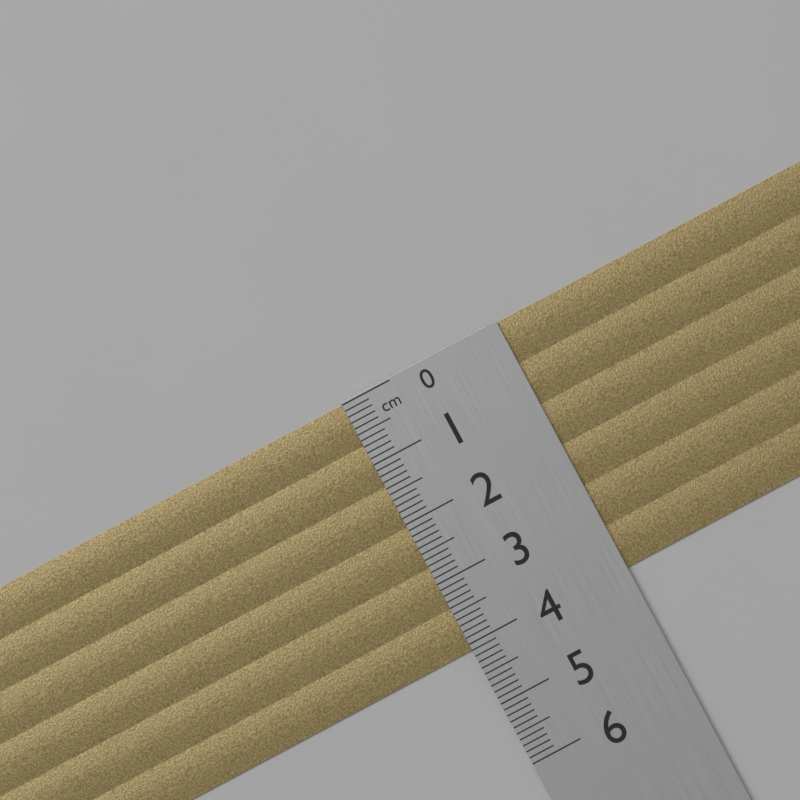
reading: 4.1 cm
